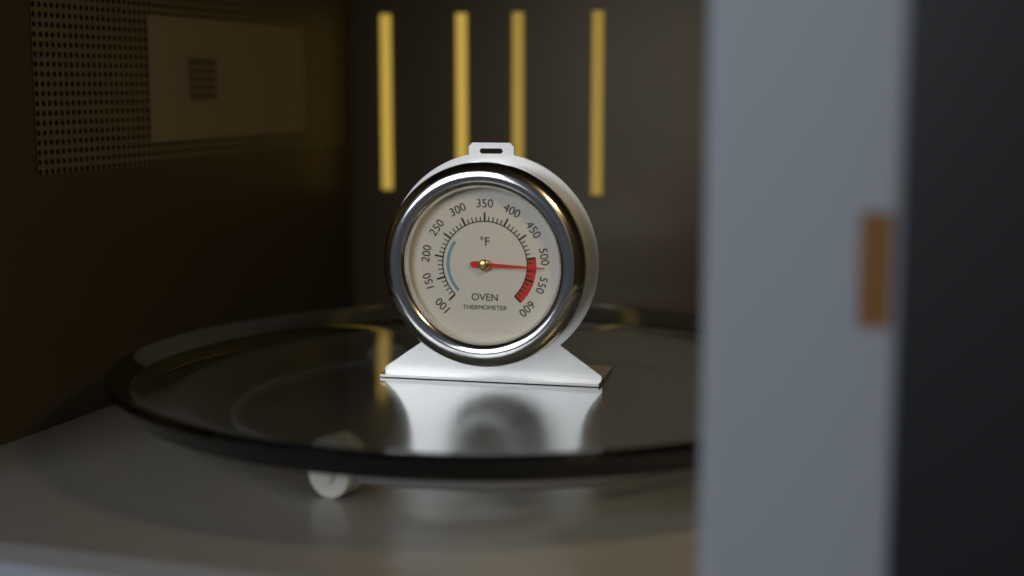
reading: 520 °F
